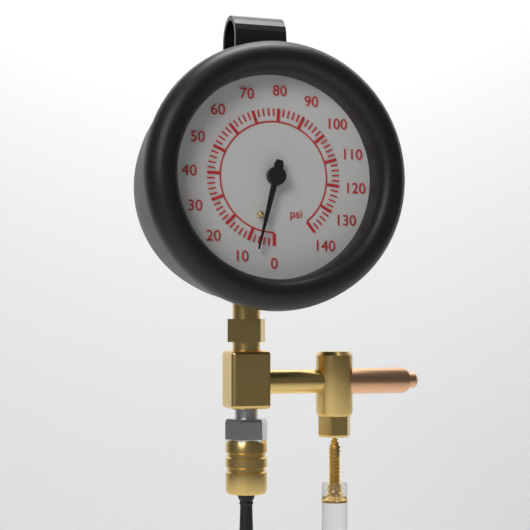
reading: 6 psi
